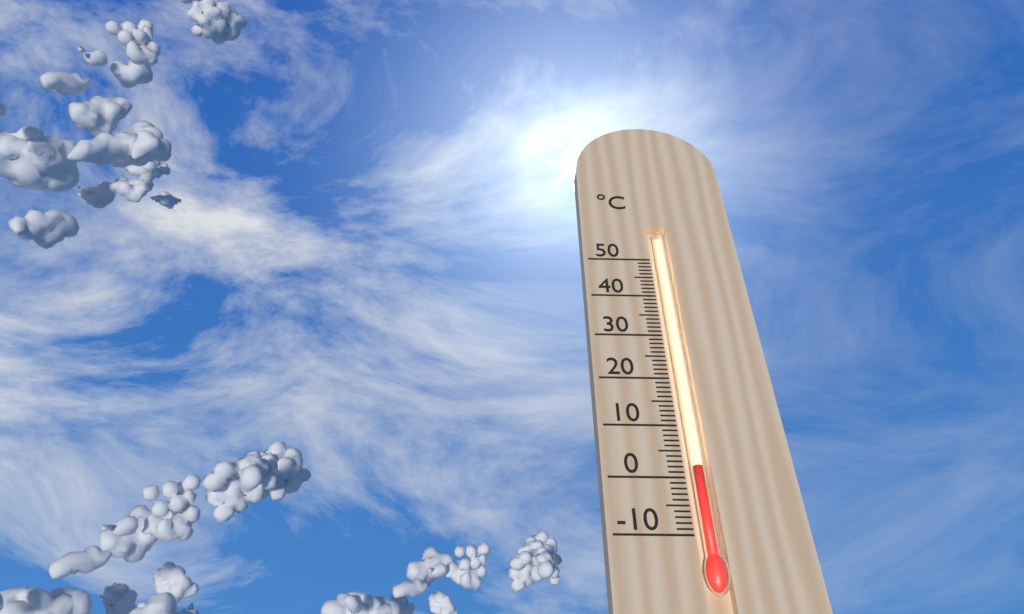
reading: 2 °C
